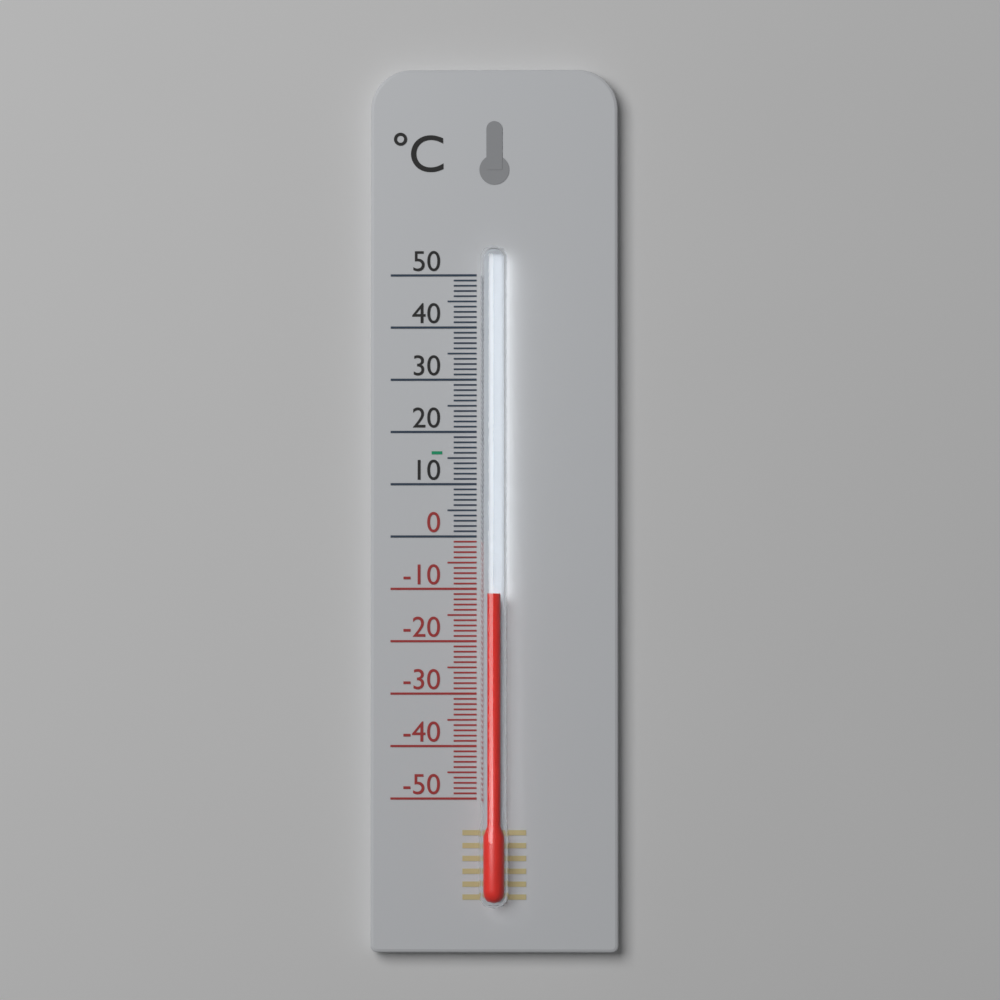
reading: -11 °C
